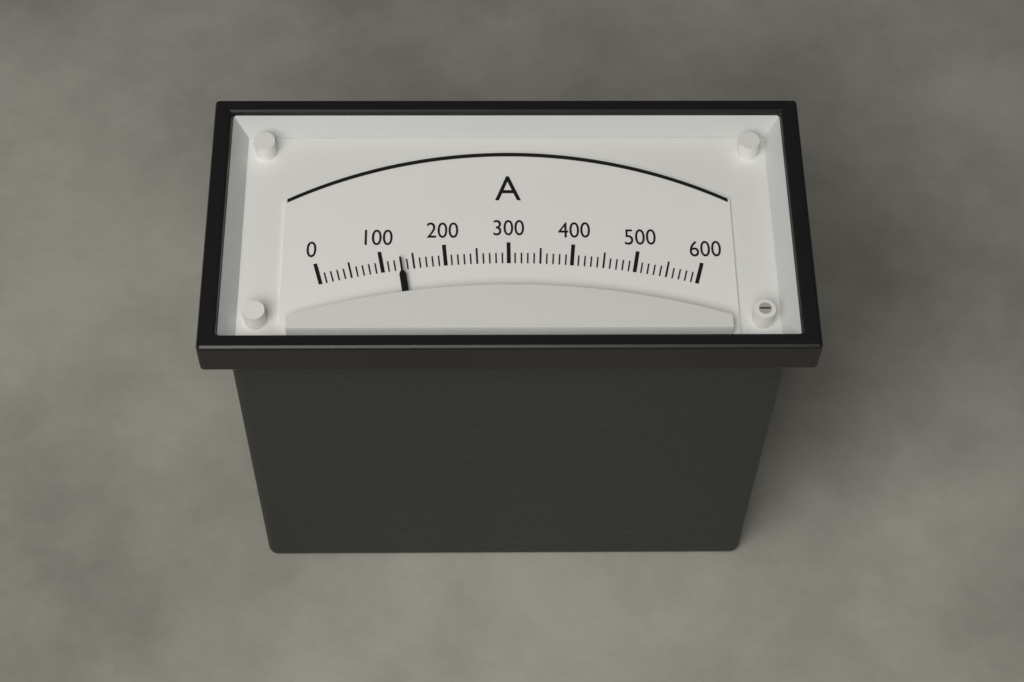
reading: 130 A
